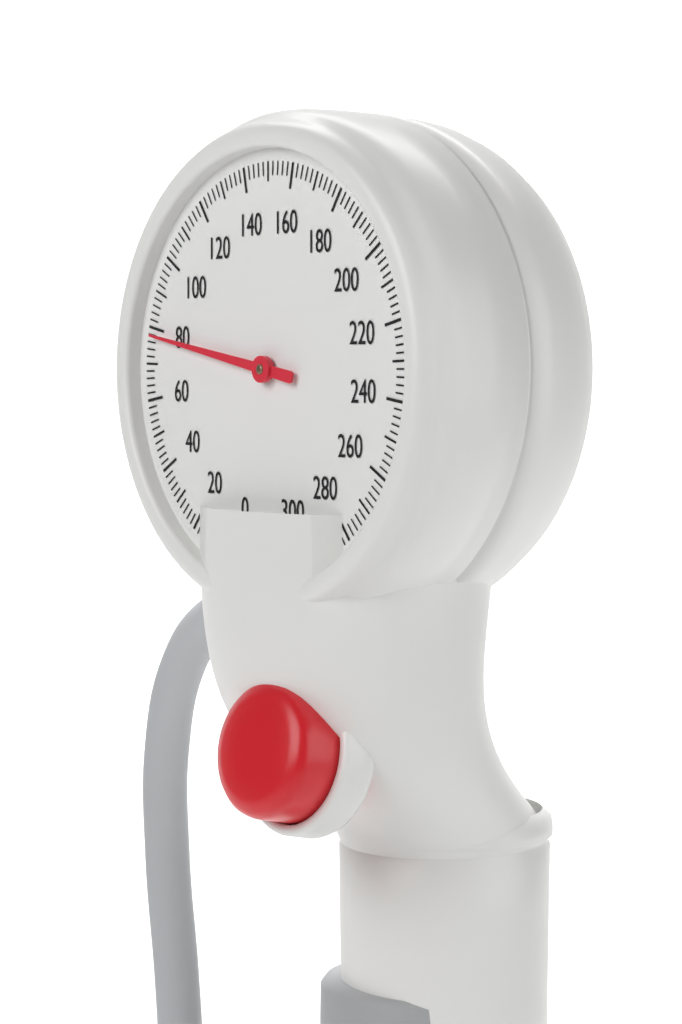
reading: 78 mmHg
